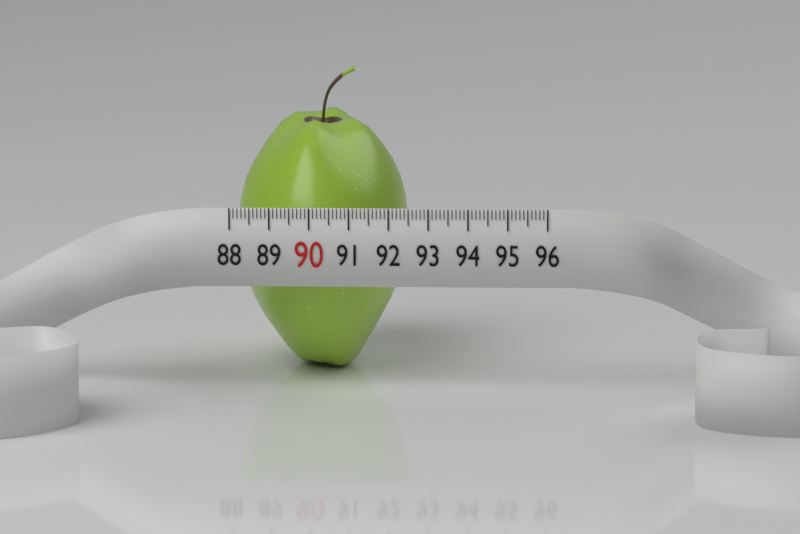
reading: 92.4 (no unit)
